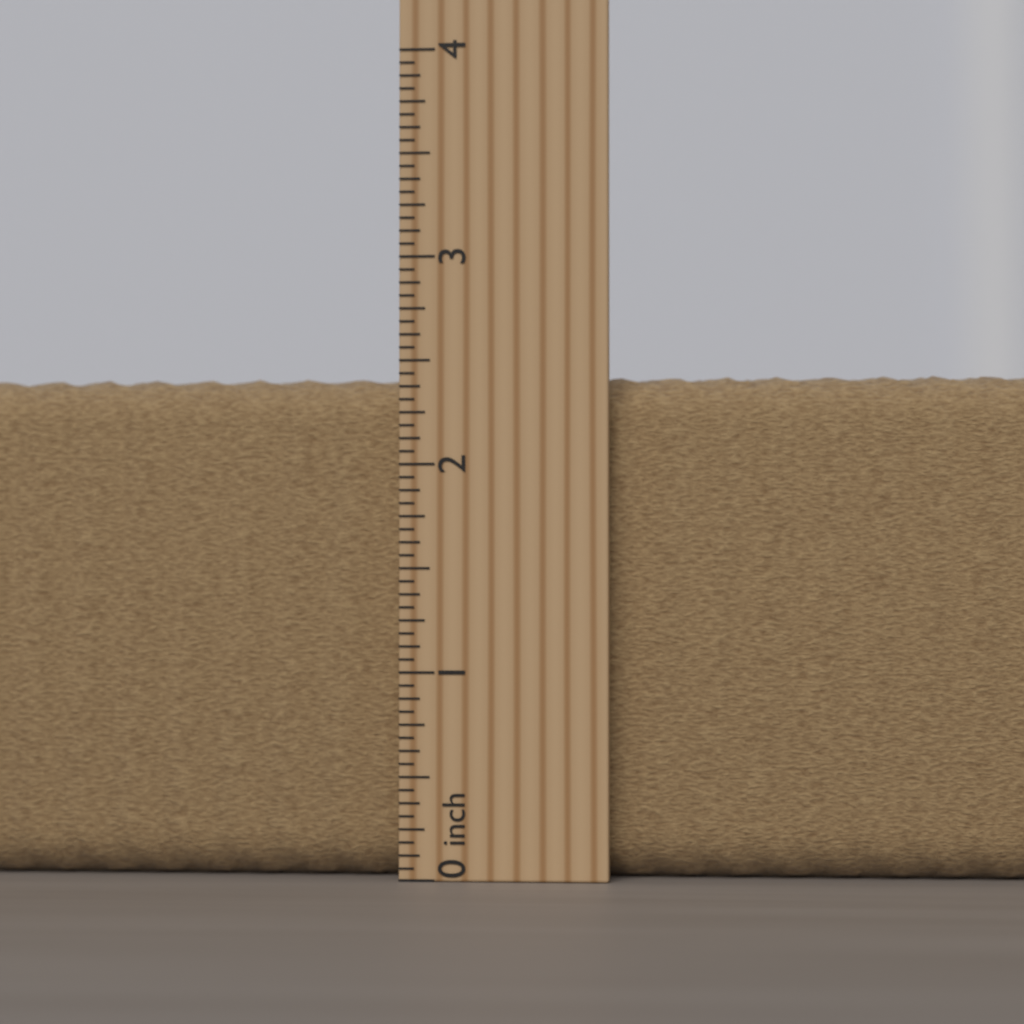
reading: 2.4375 inch
